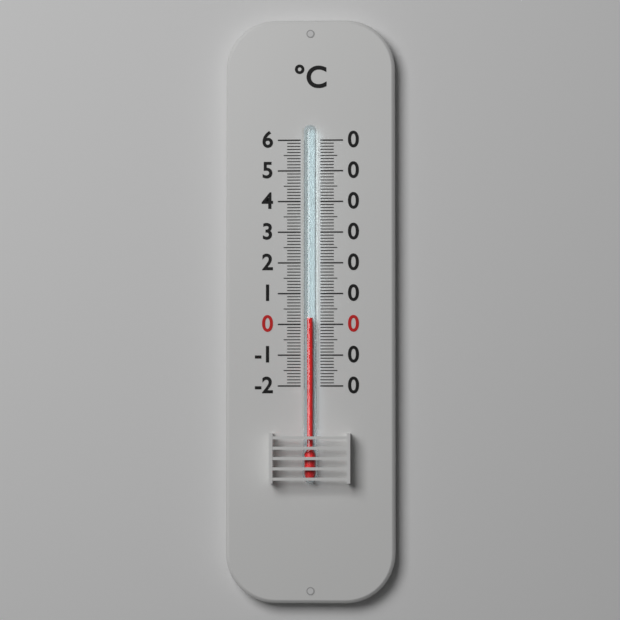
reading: 2 °C
